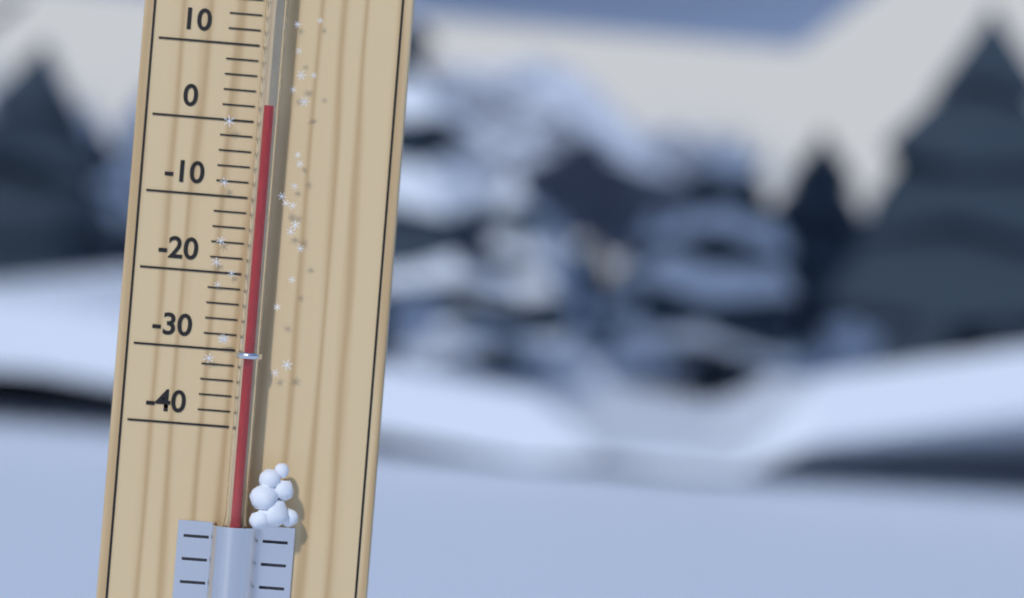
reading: 2 °C
